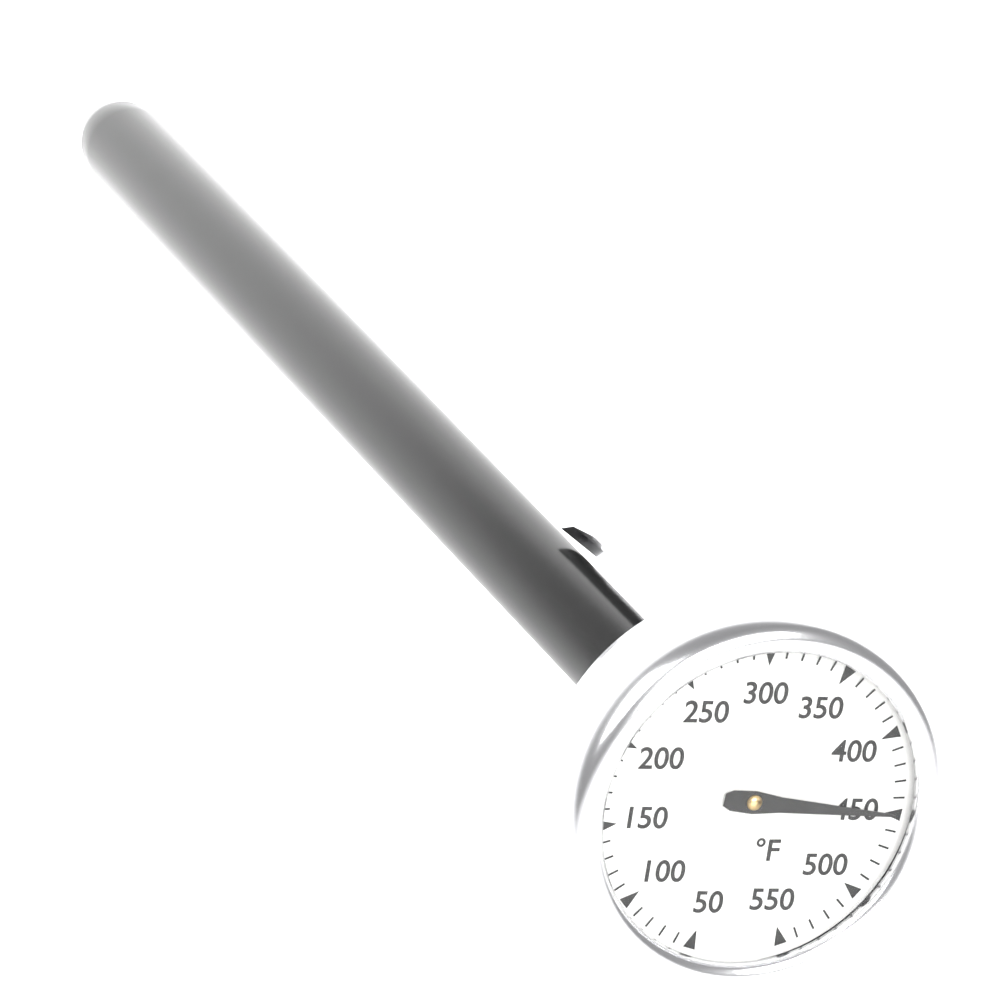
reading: 450 °F
